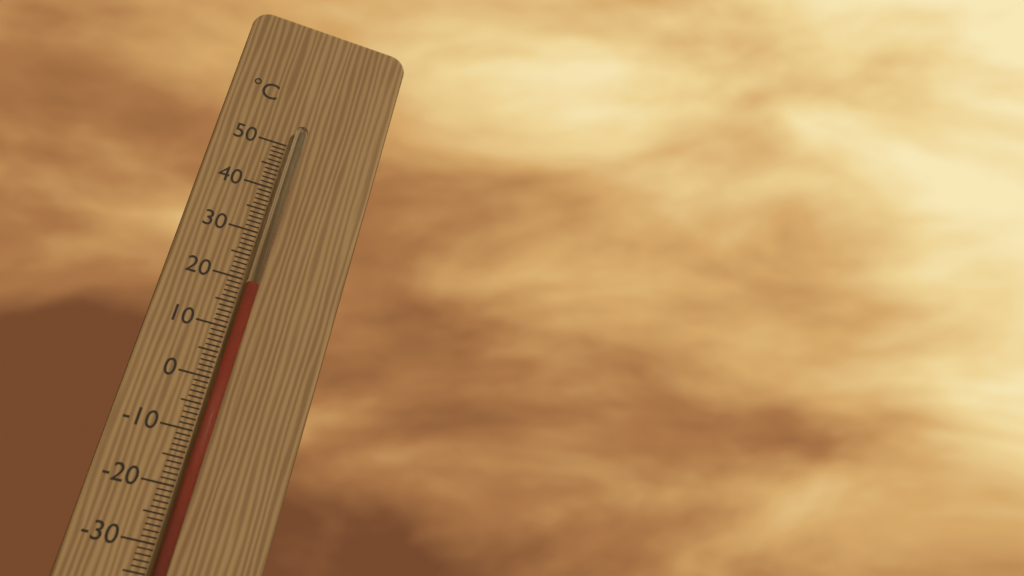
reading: 19 °C
